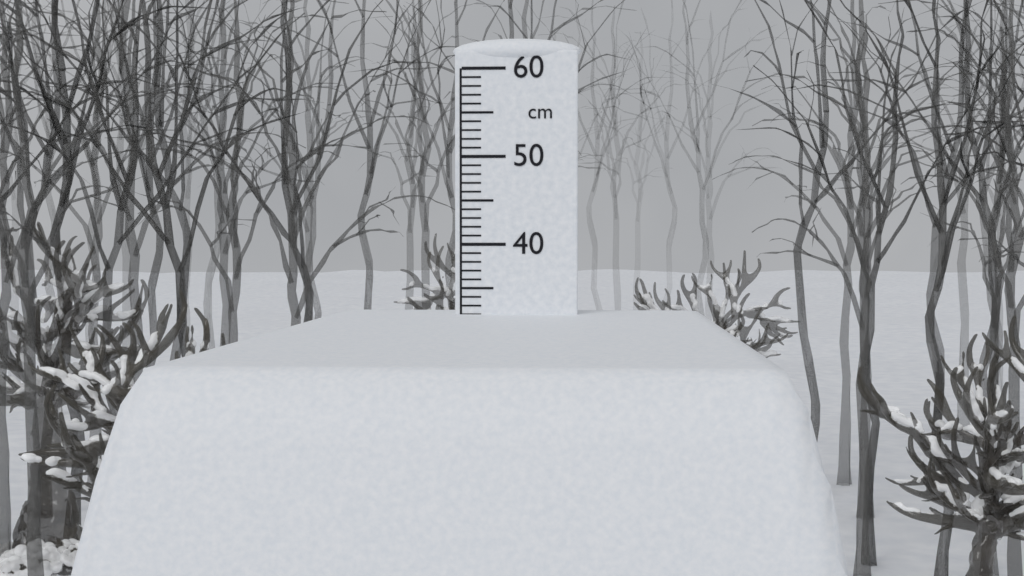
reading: 32 cm
